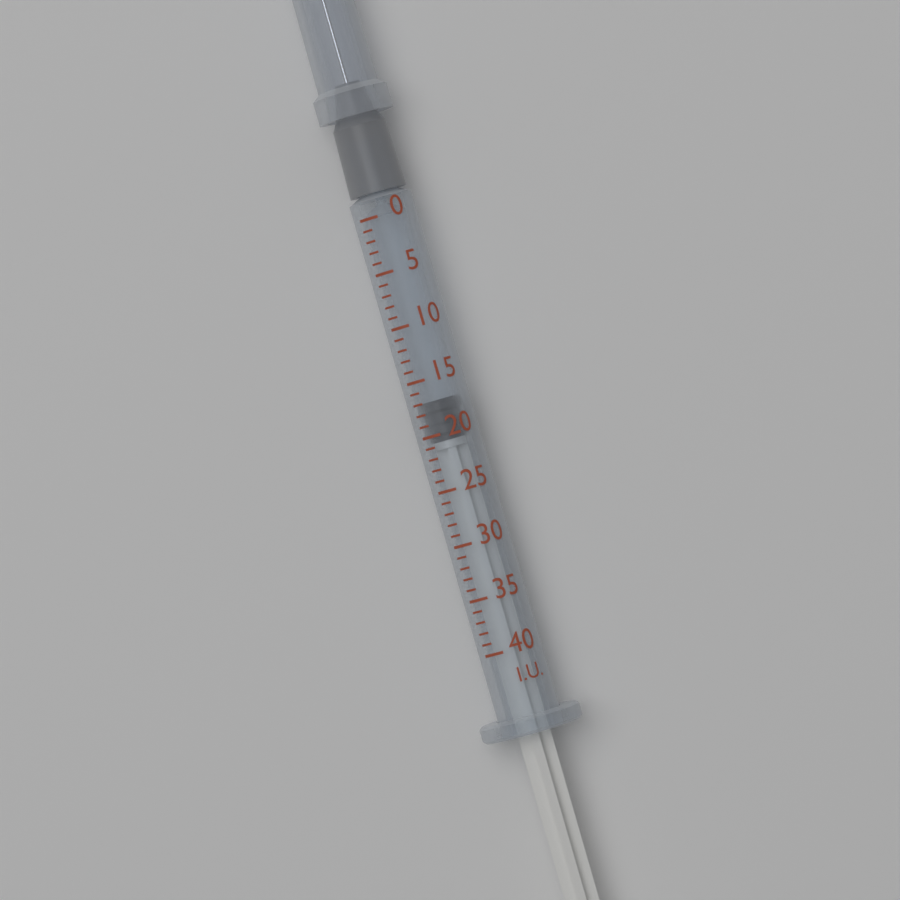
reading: 17 I.U.
